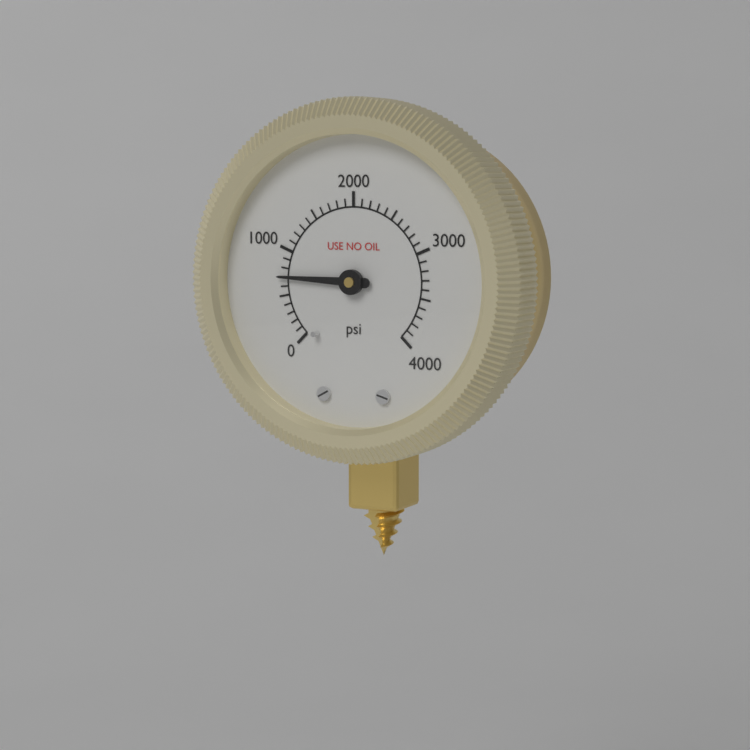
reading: 700 psi
